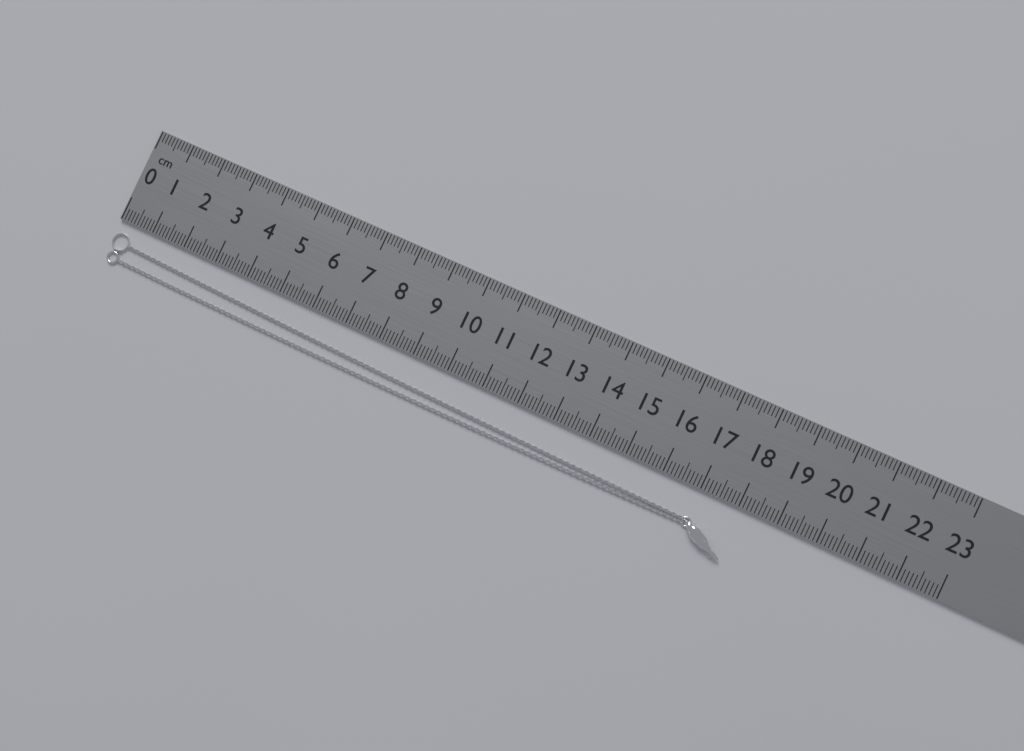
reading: 18.1 cm
